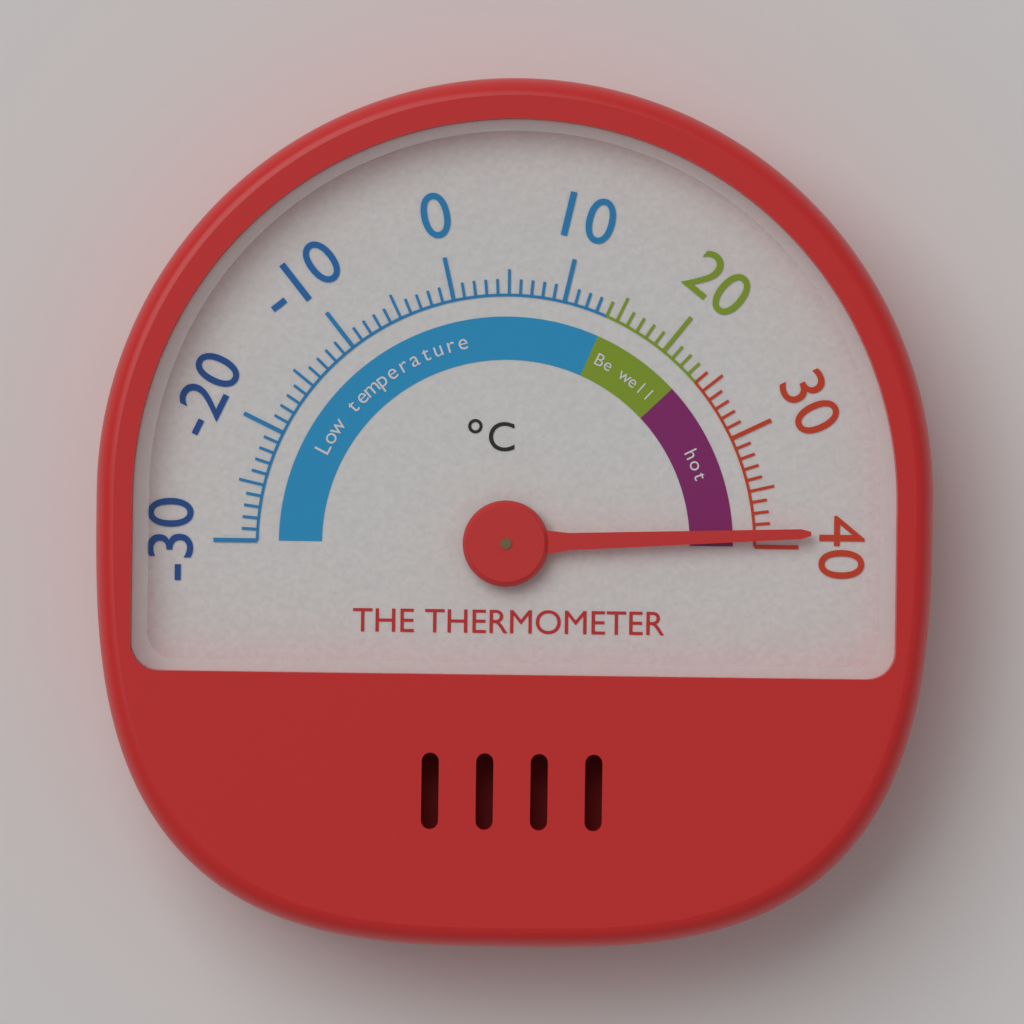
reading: 39 °C
